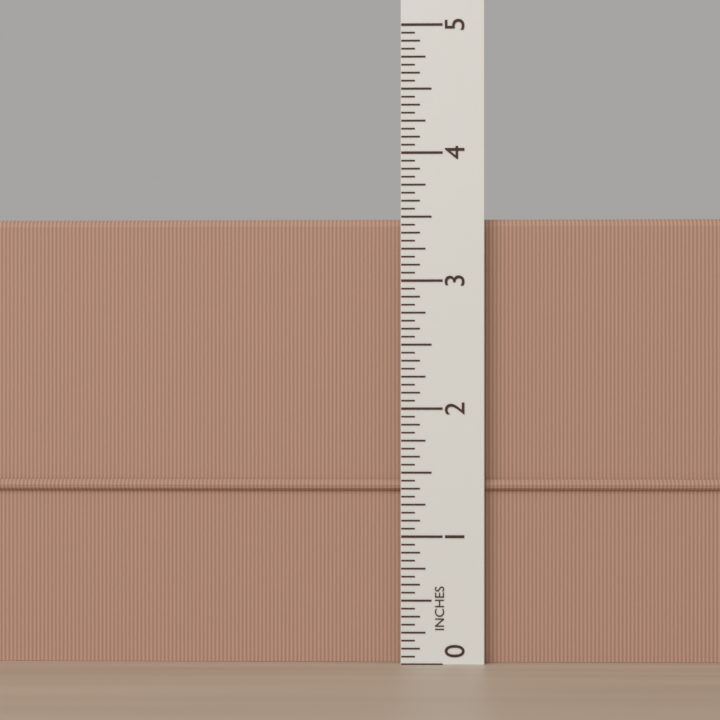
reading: 3.5000 in
